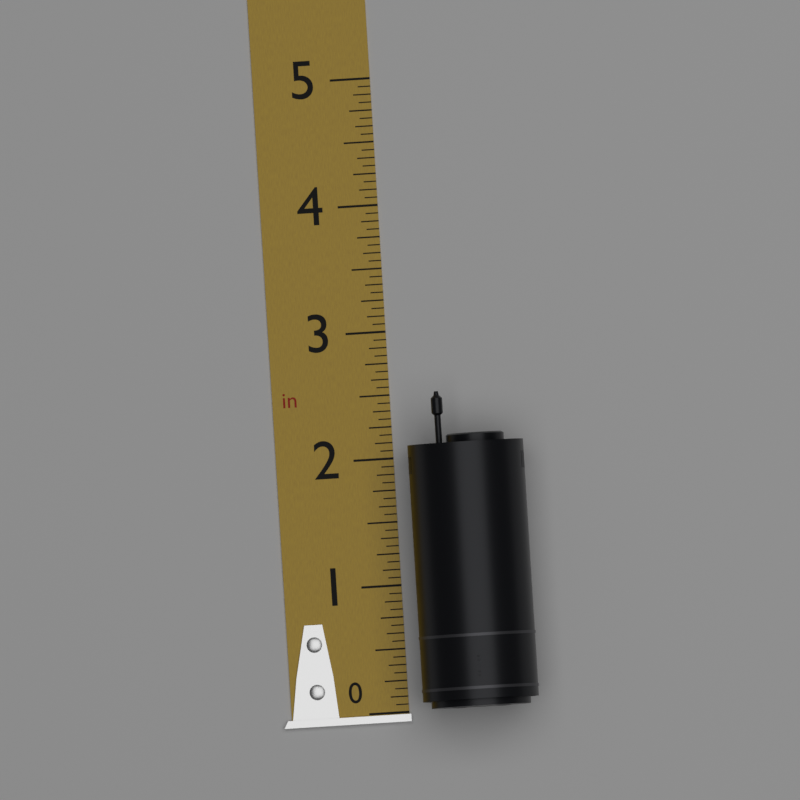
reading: 2.5000 in
